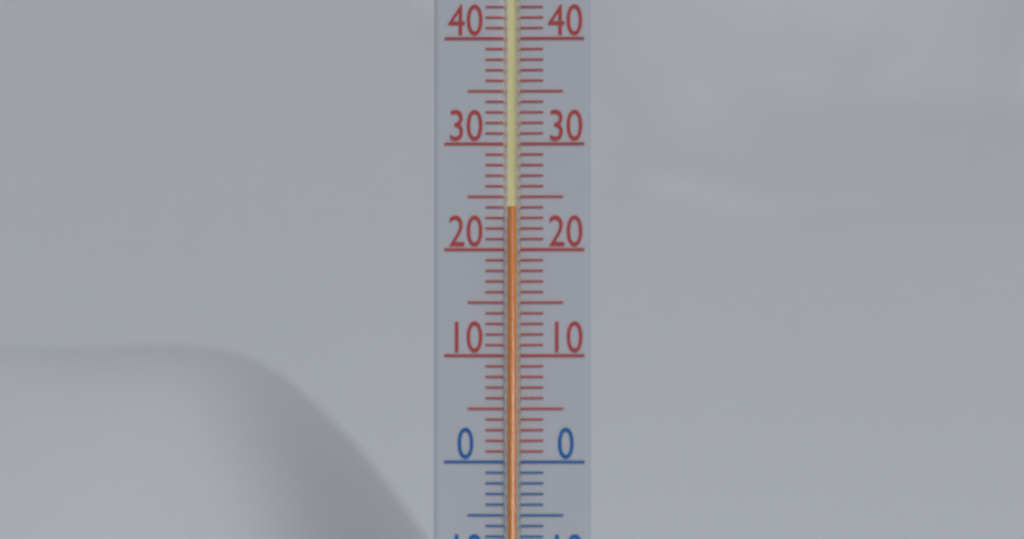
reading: 24 °C
